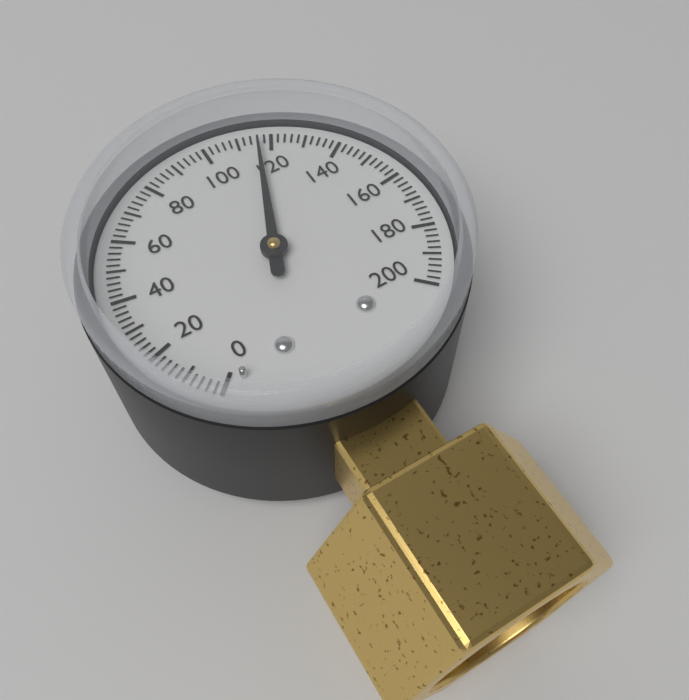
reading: 116 (no unit)
